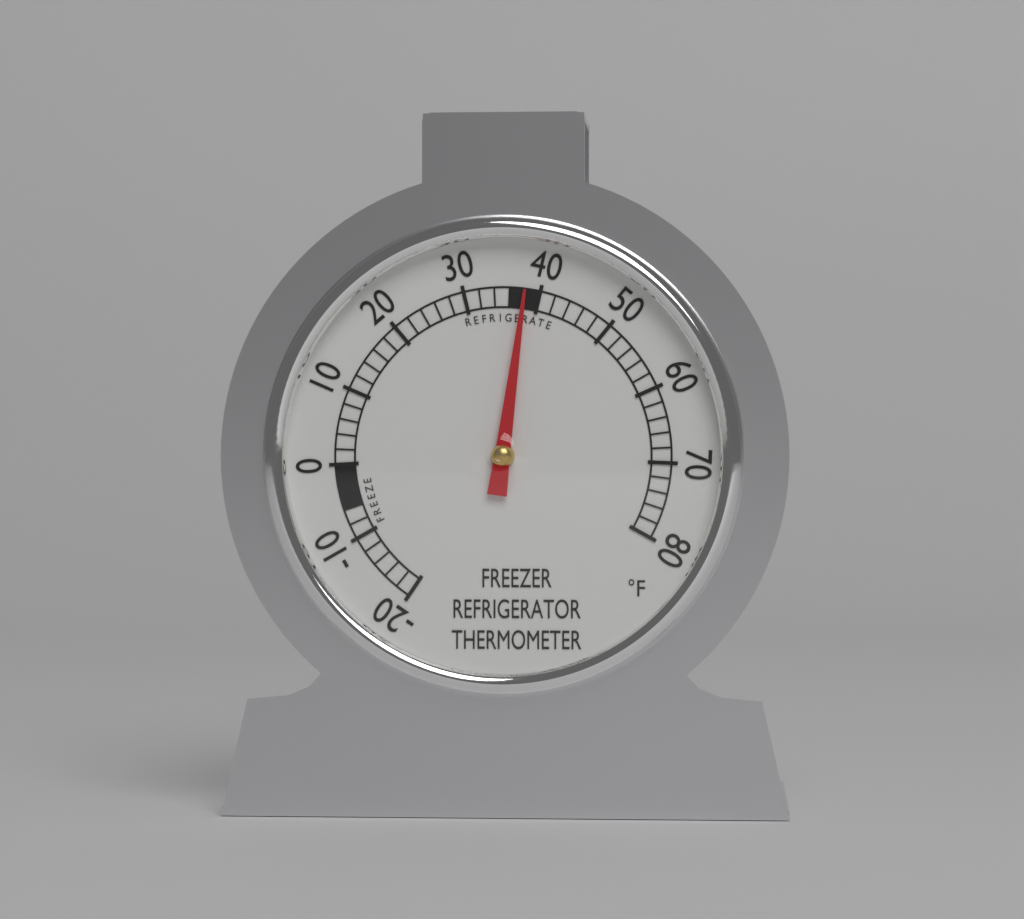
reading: 38 °F
